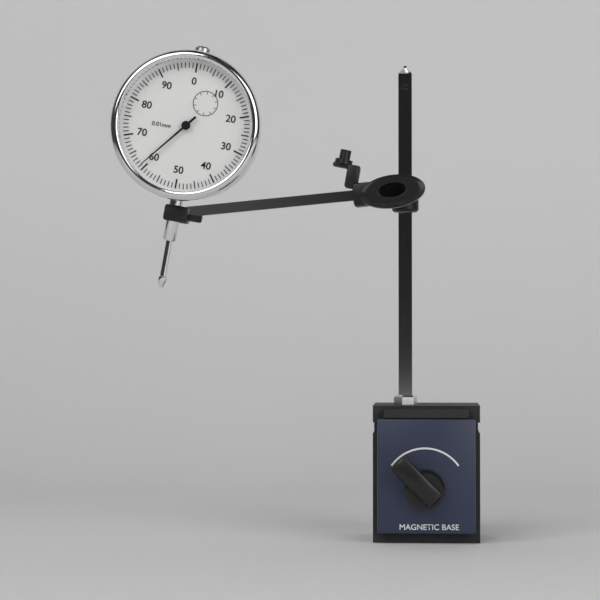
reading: 0.61 mm
